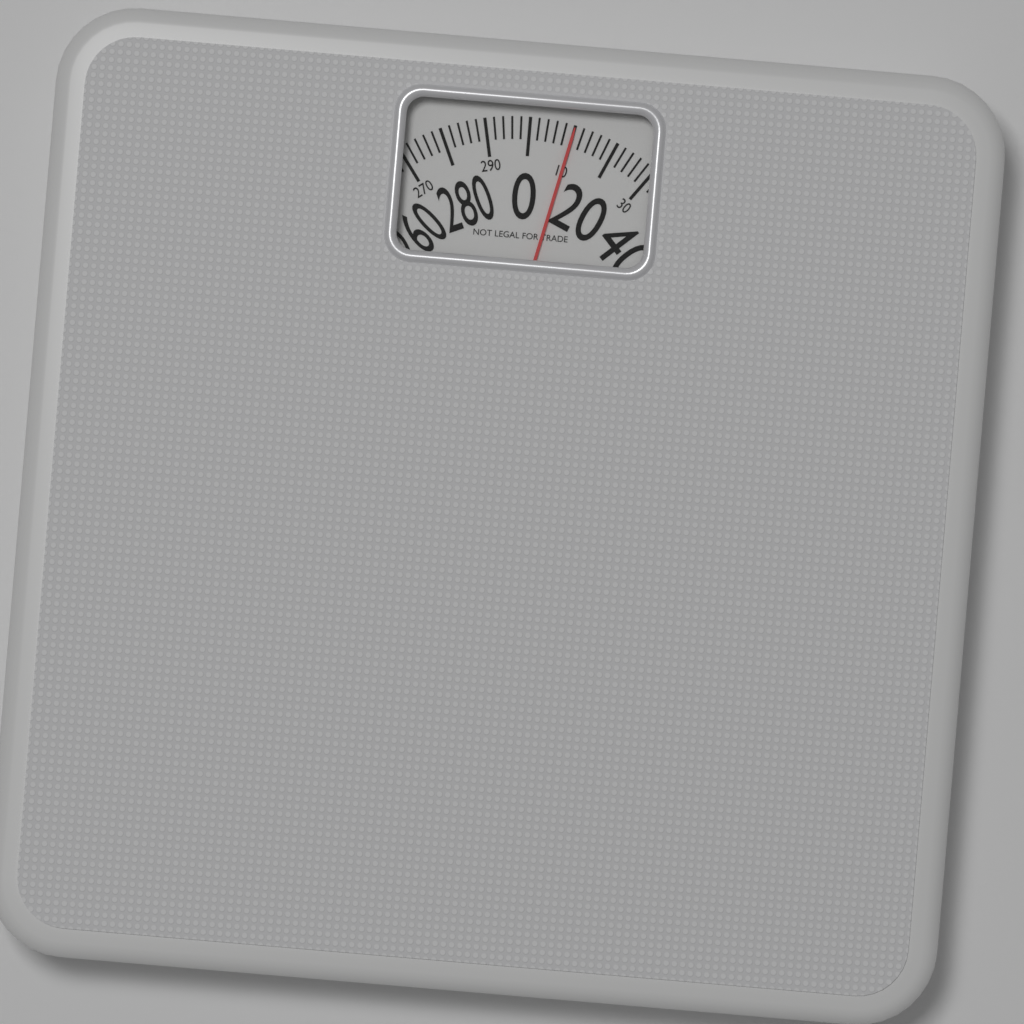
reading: 10 (no unit)
